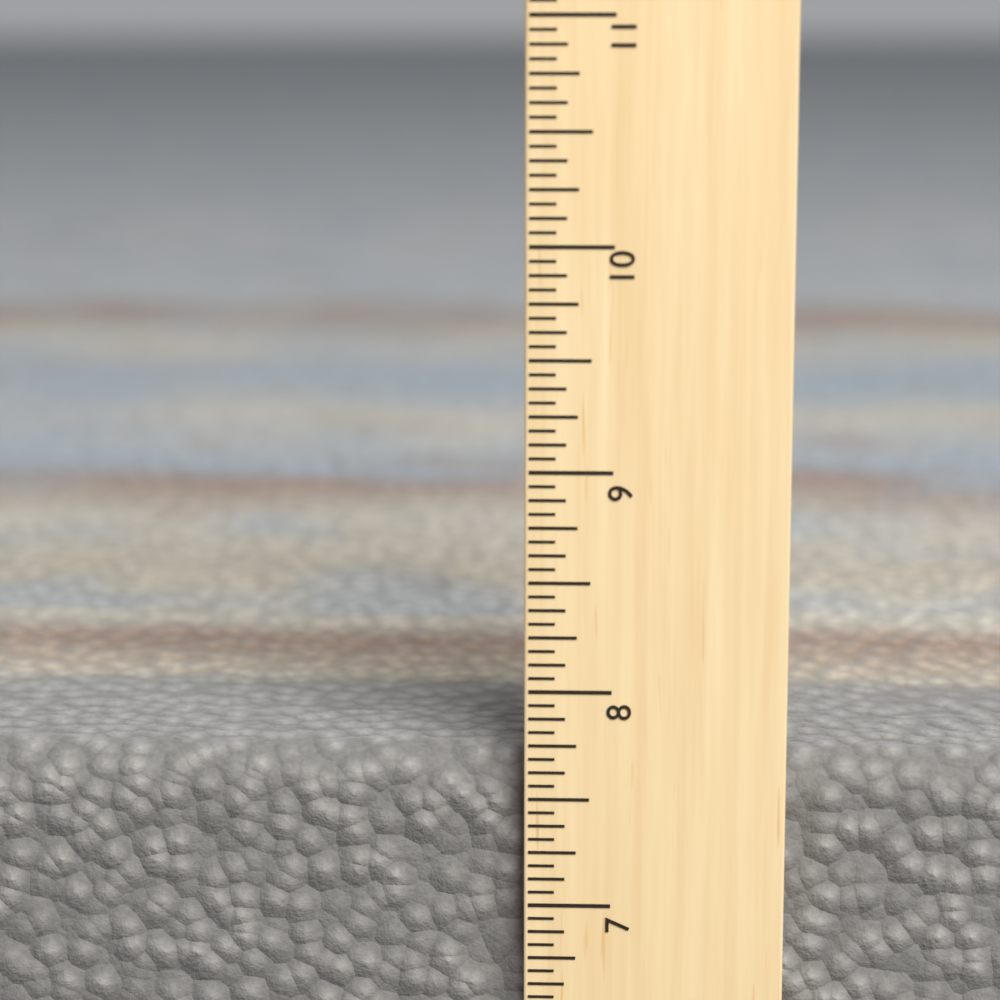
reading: 7.6875 in
